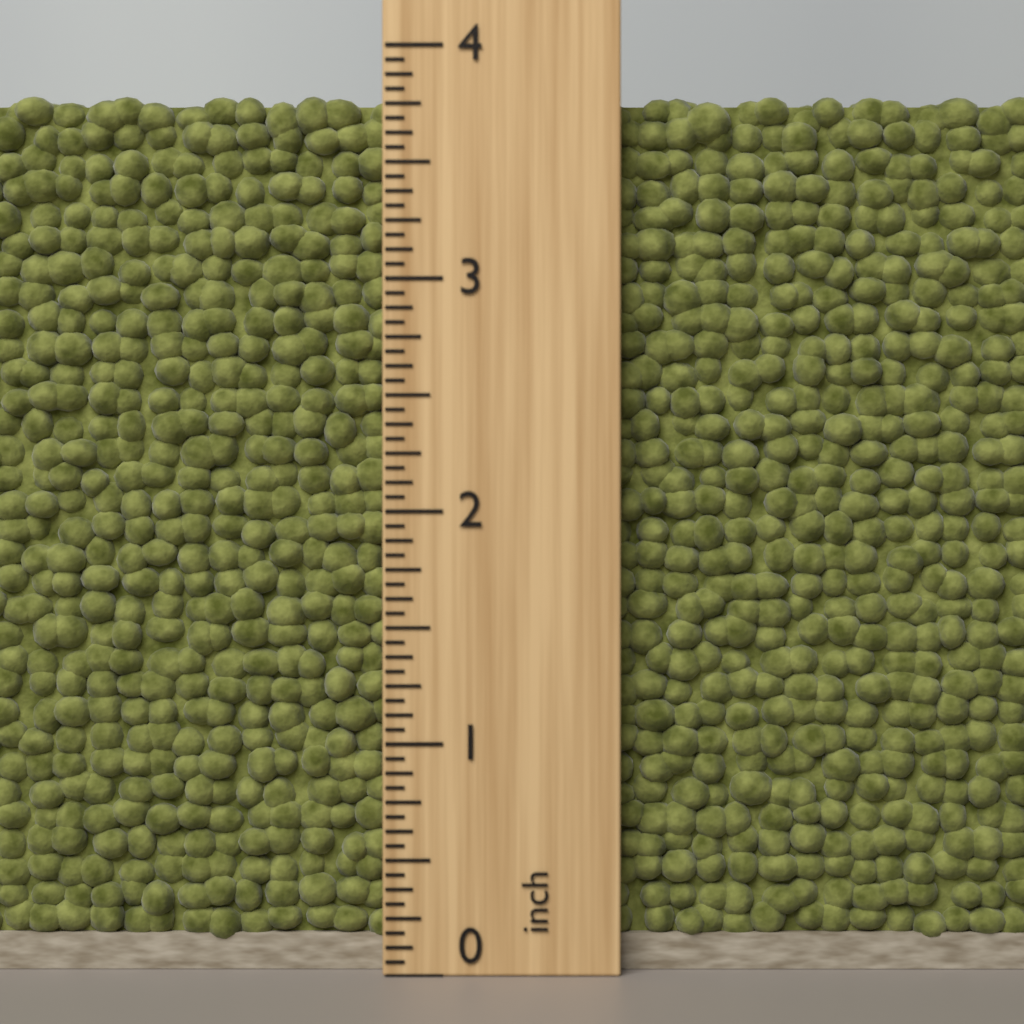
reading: 3.8125 inch
